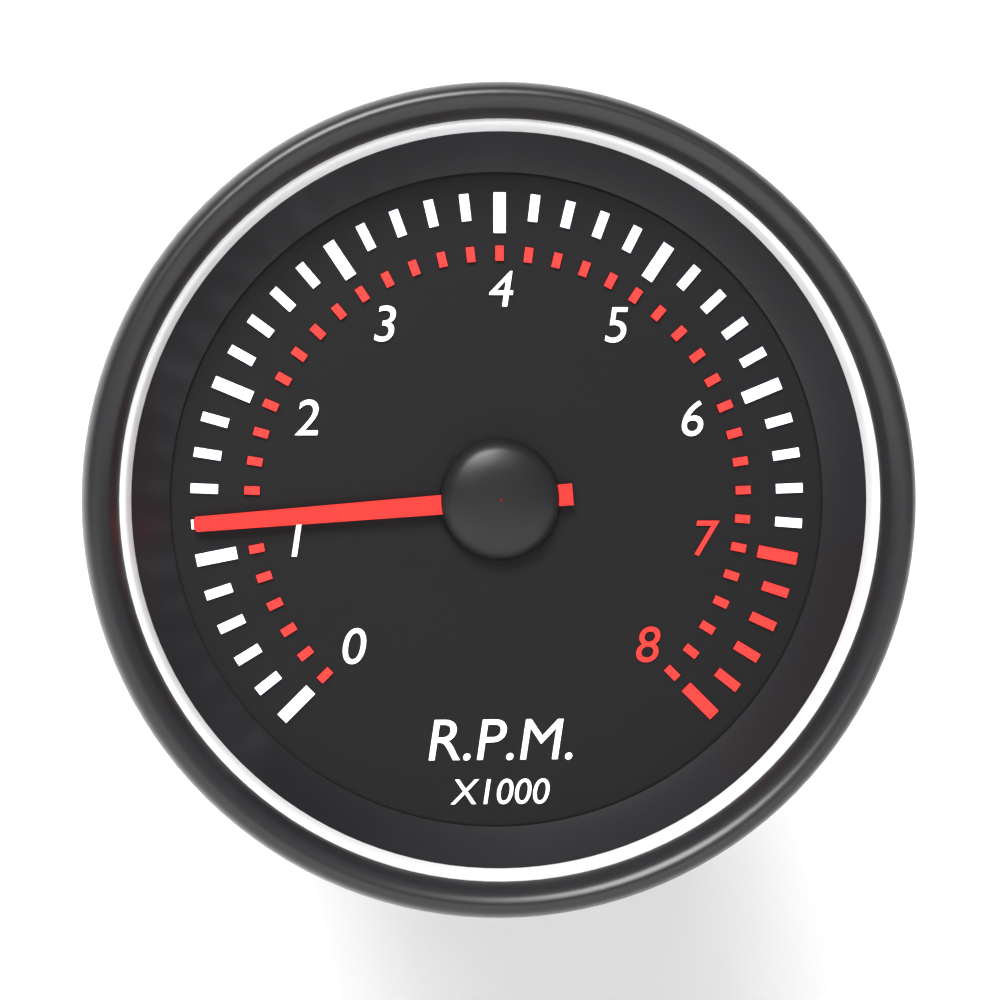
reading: 1.2 x1000 RPM
